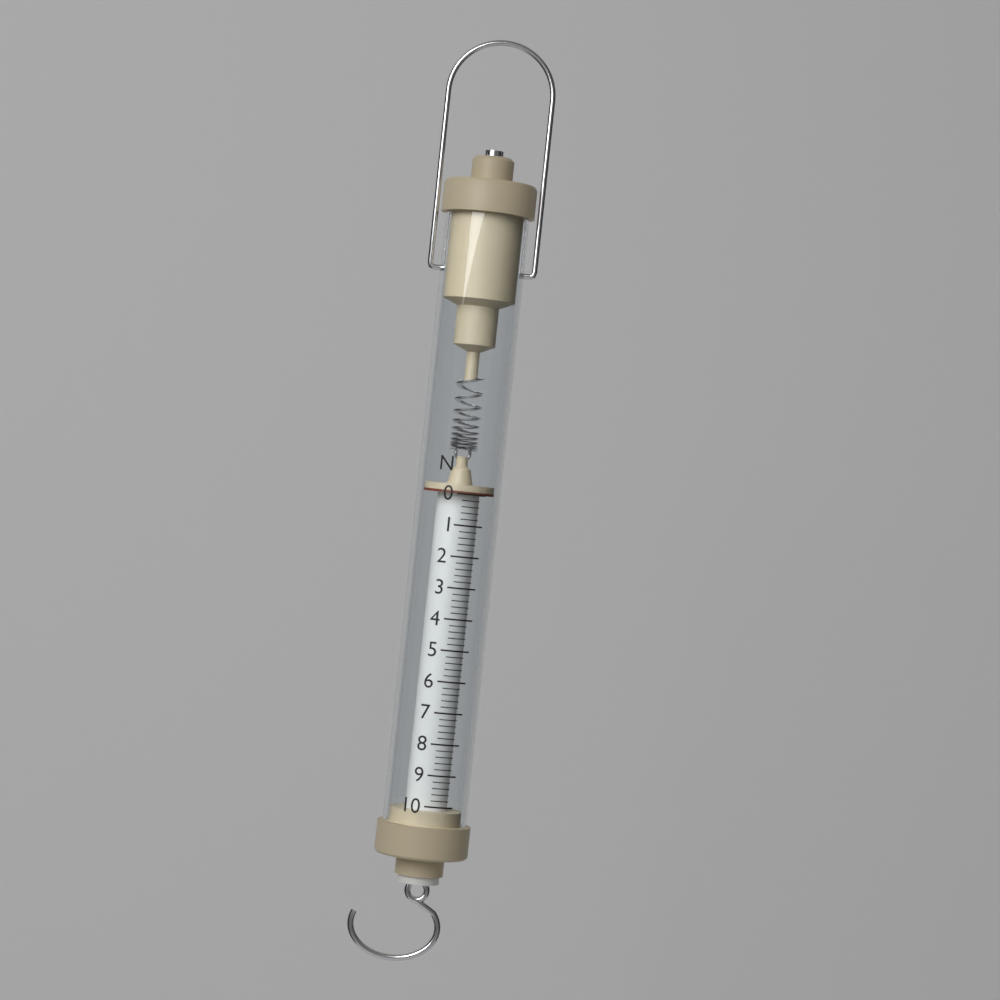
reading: 0.0 N
